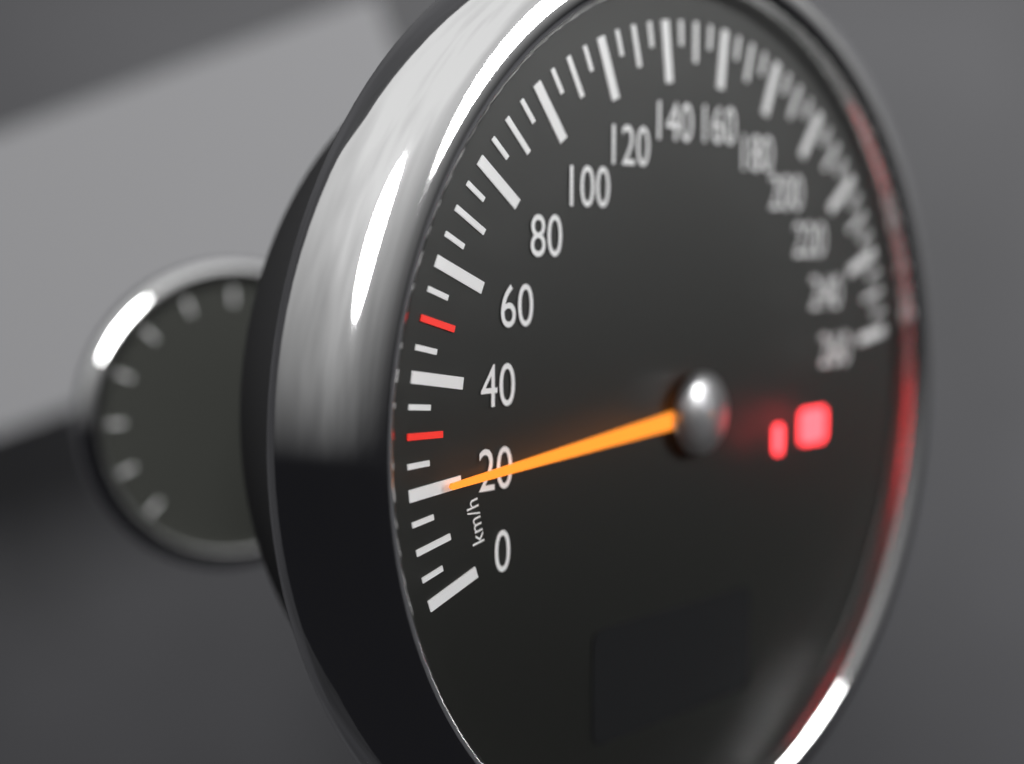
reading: 20 km/h
